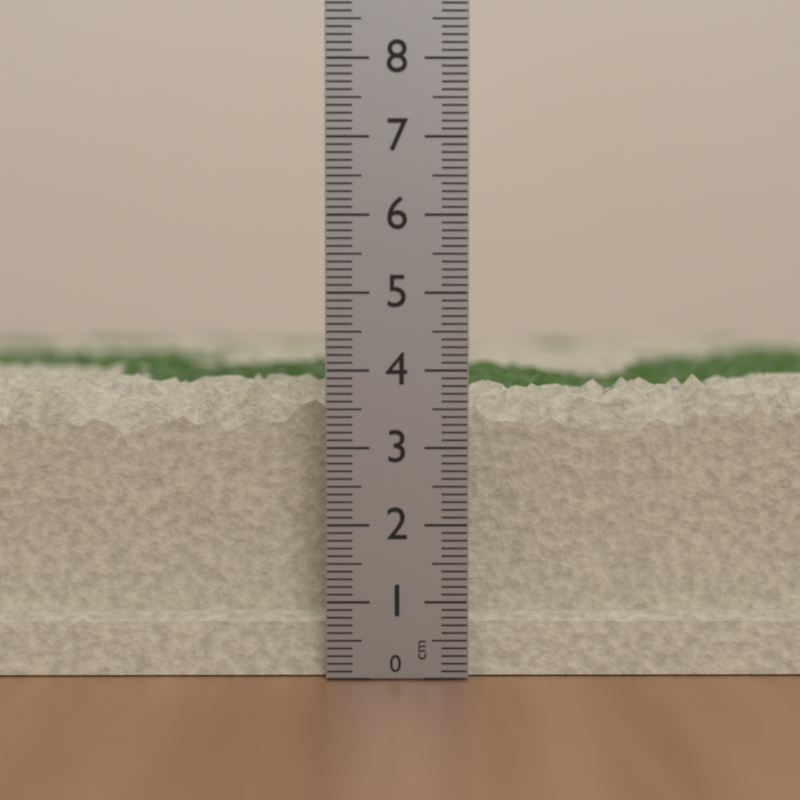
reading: 4.0 cm
